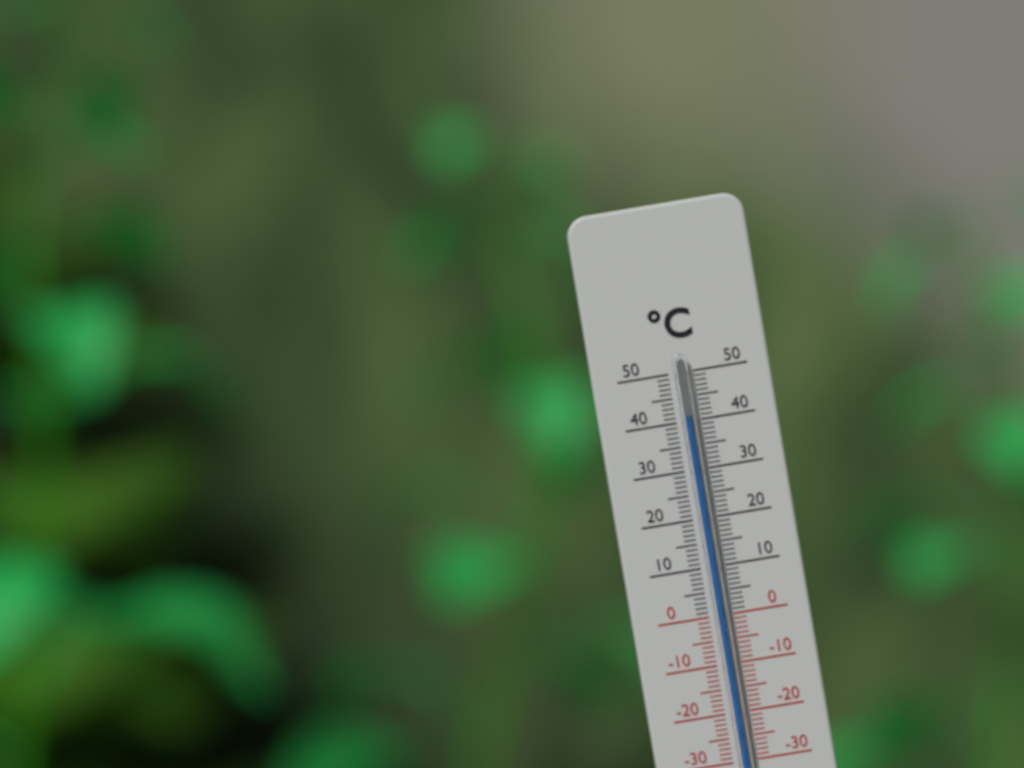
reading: 41 °C
